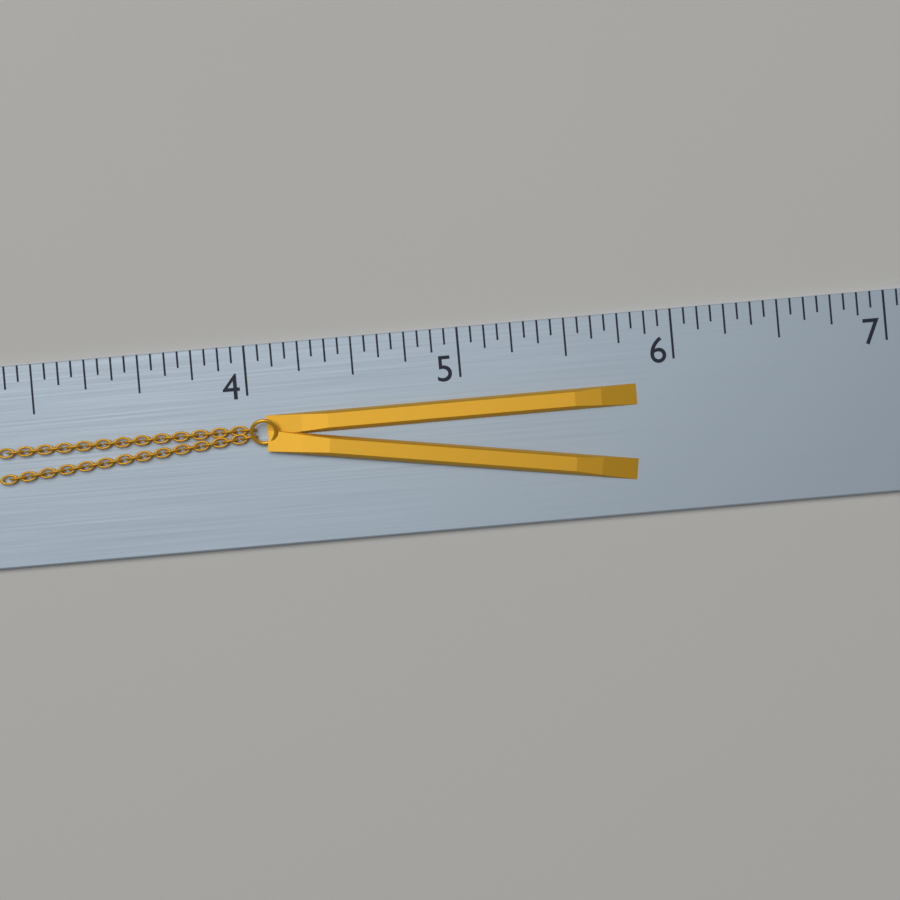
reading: 5.8125 (no unit)
